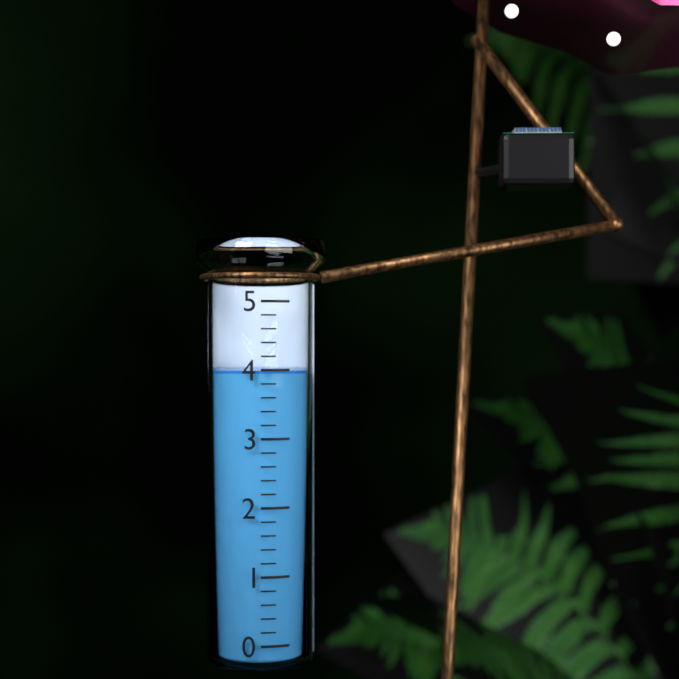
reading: 4.0 (no unit)
